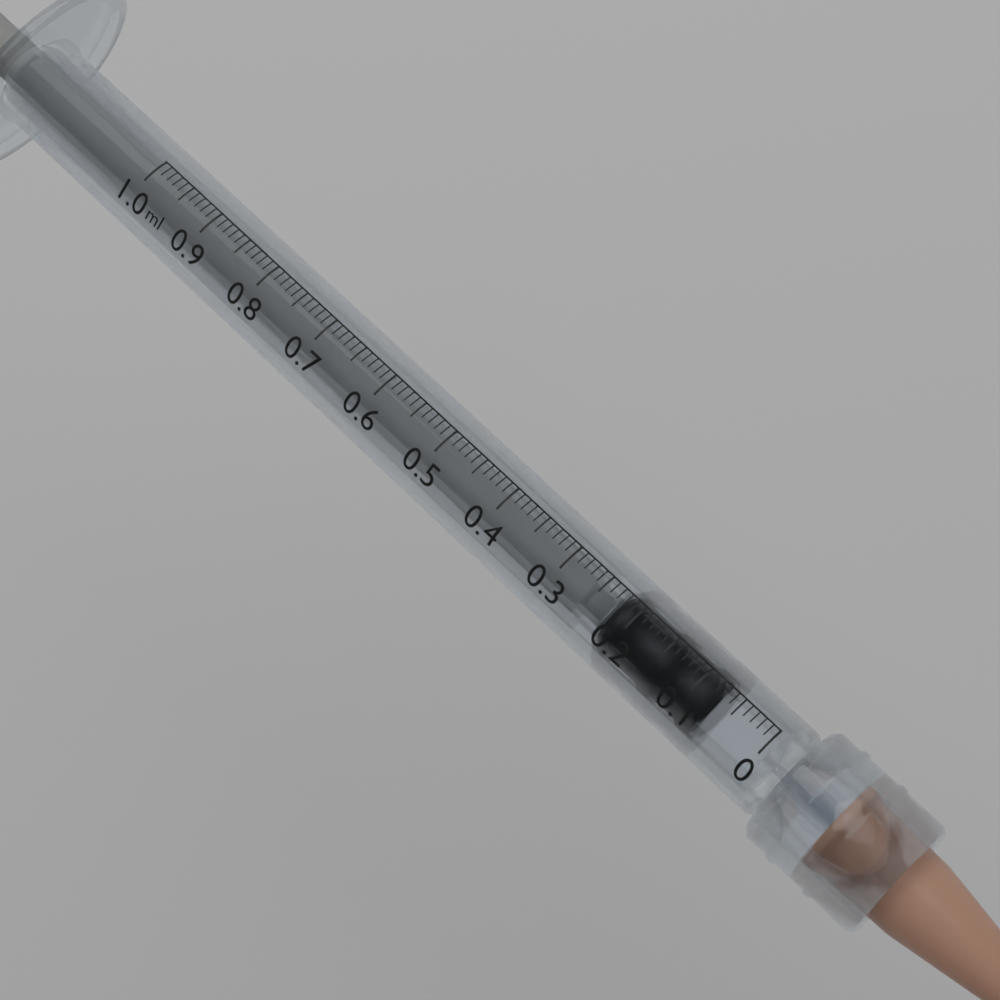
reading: 0.07 ml
